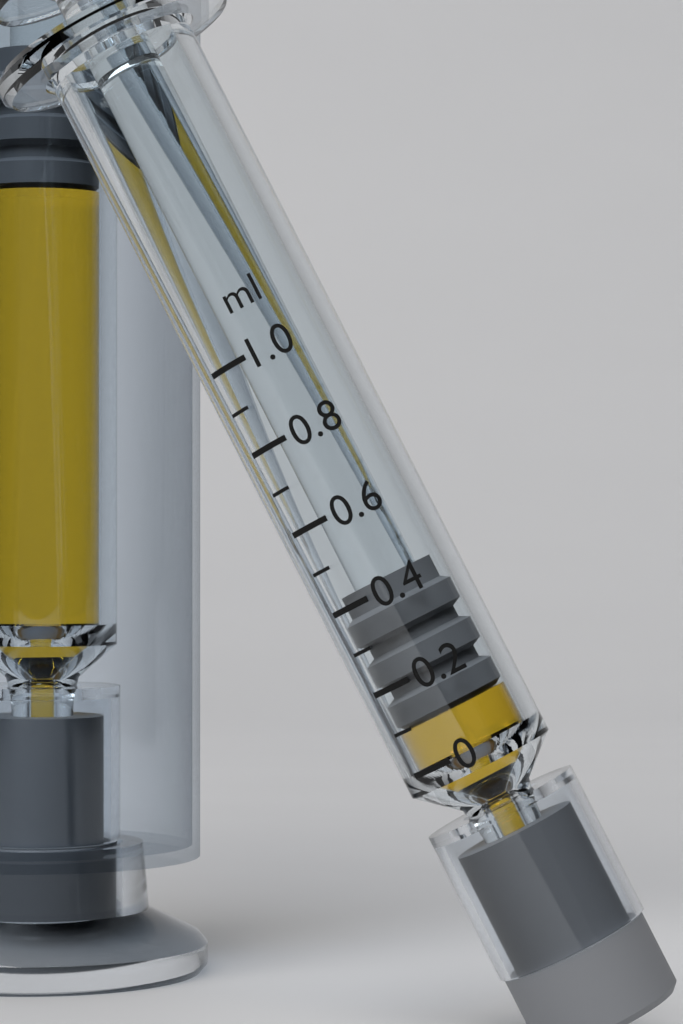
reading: 0.1 ml
